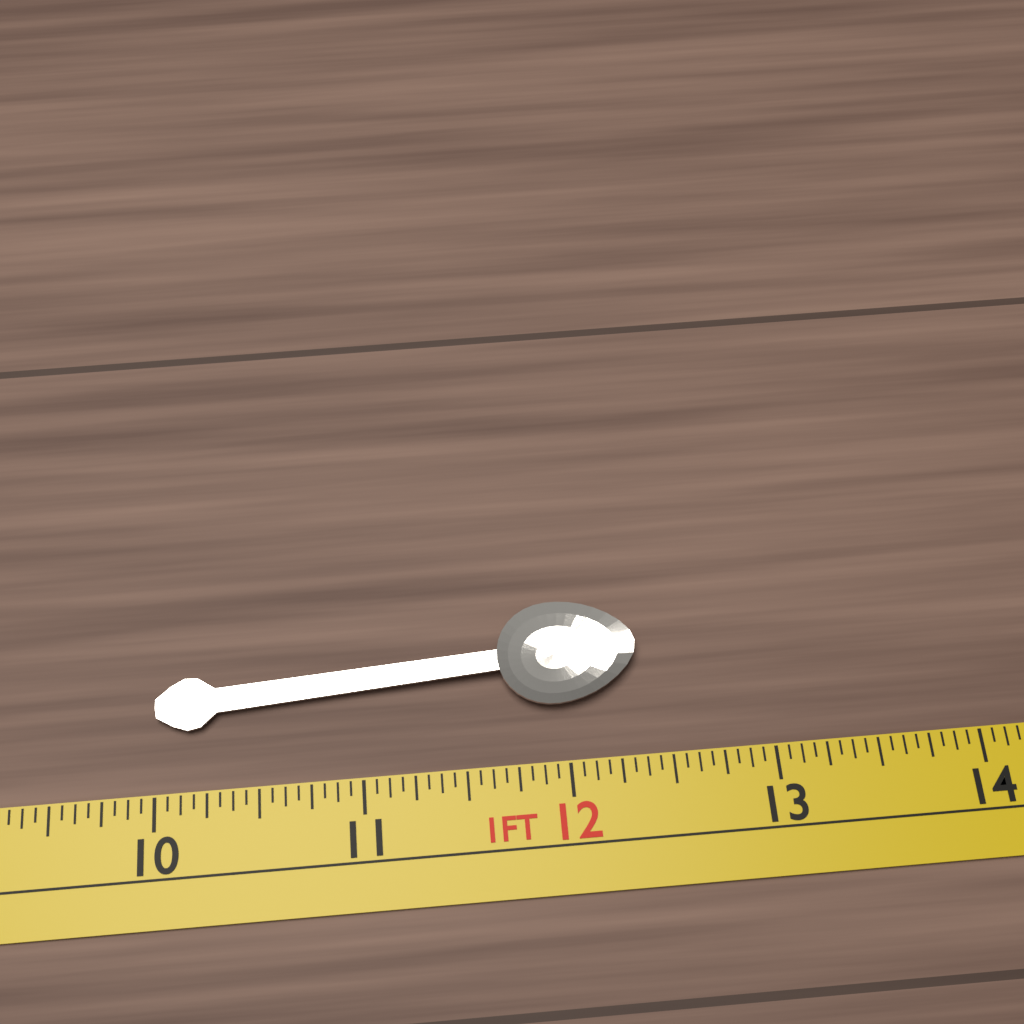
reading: 12.3750 in
